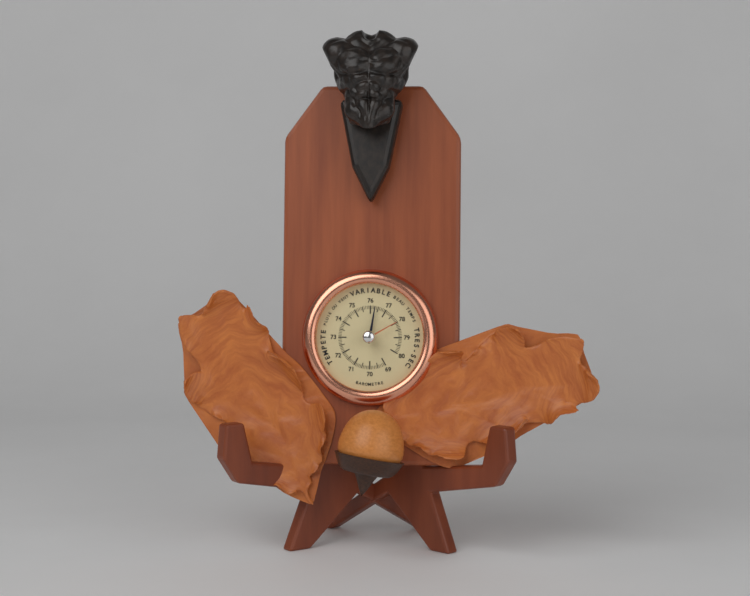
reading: 76.3 (no unit)
